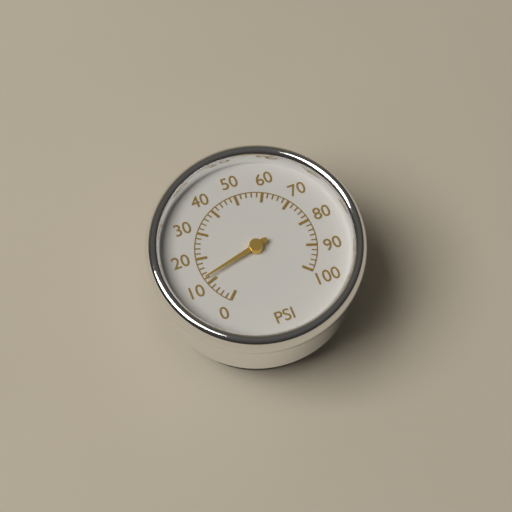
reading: 12 psi
